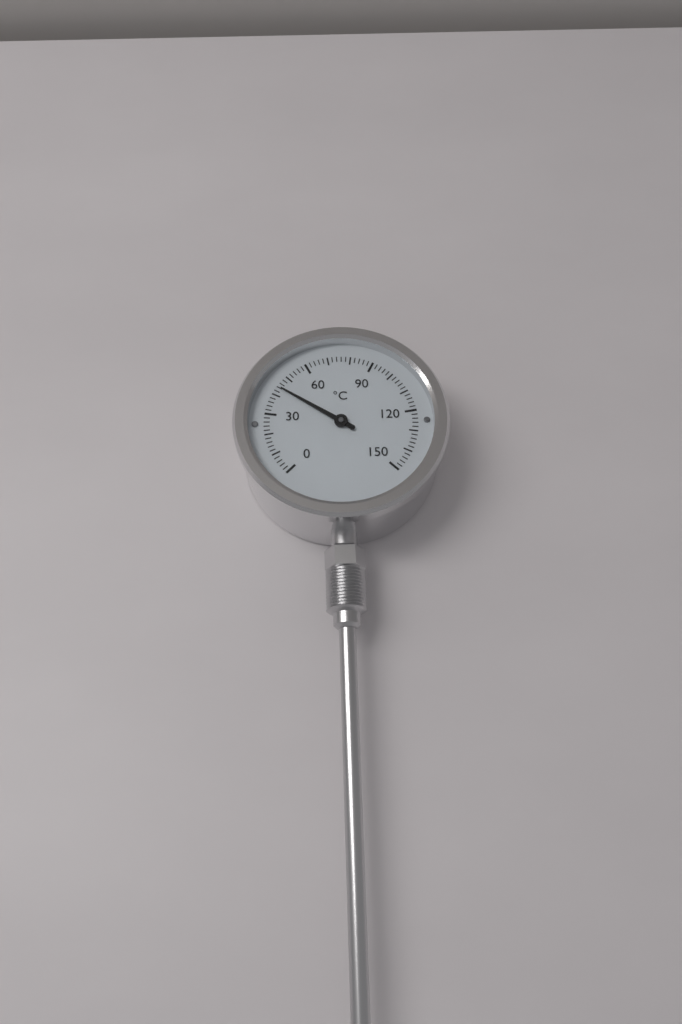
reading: 44 °C
